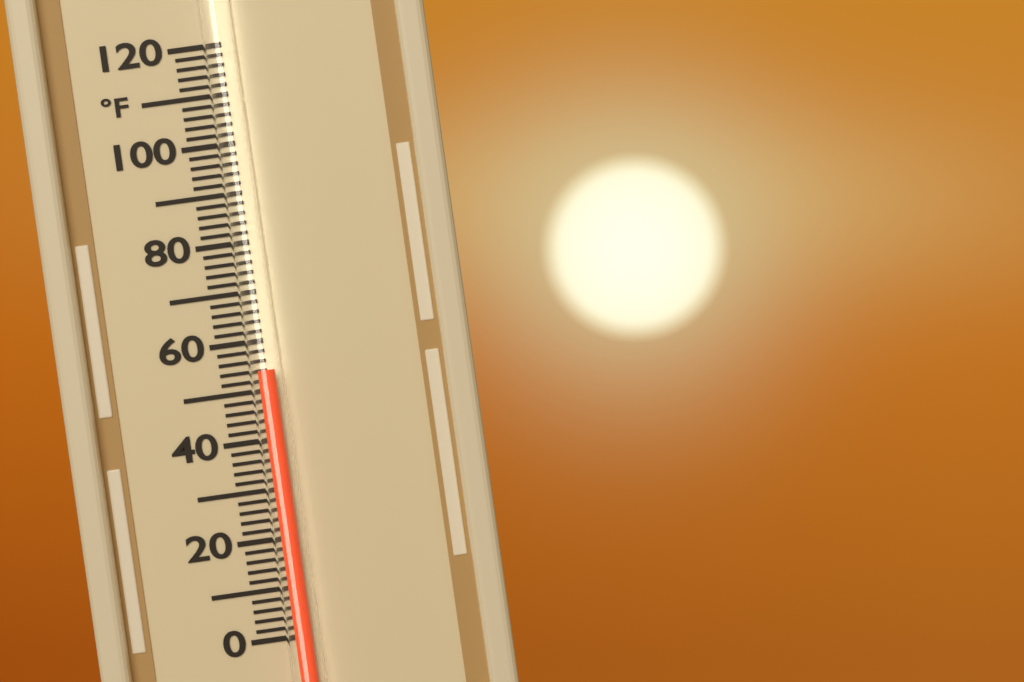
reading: 54 °F
